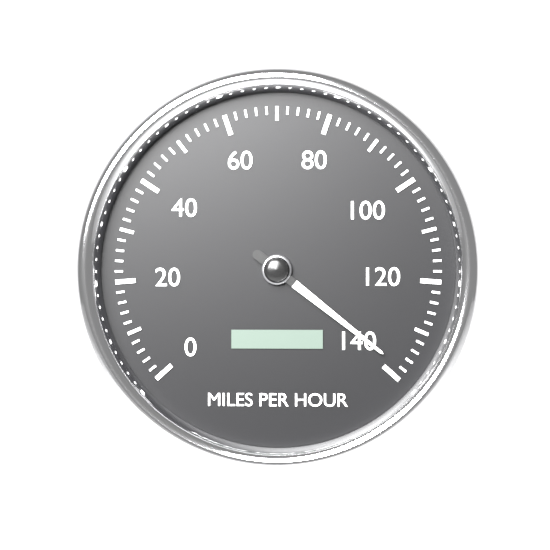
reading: 138 mph
